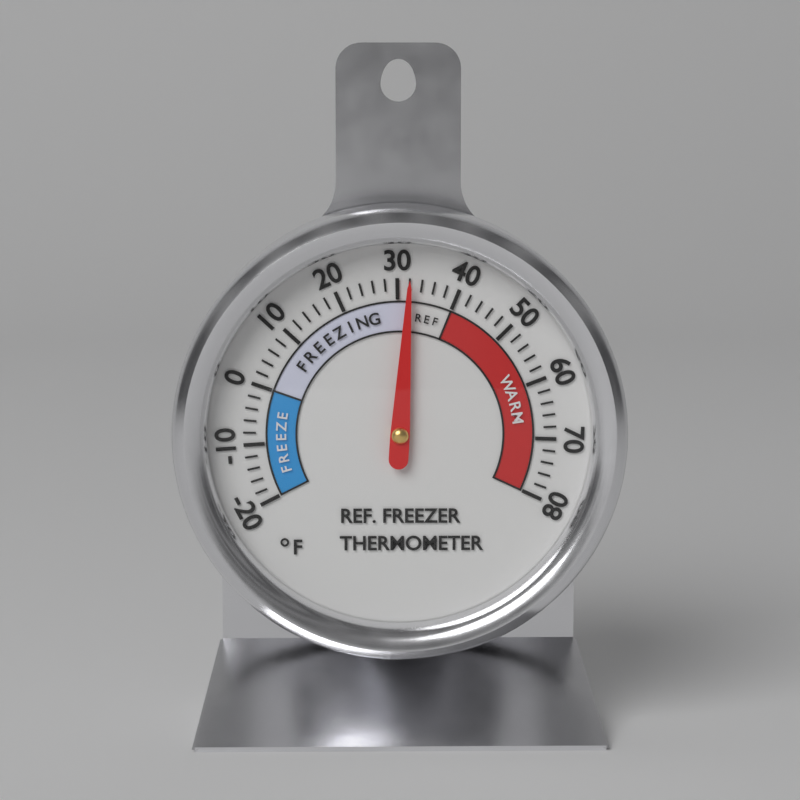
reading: 32 °F
